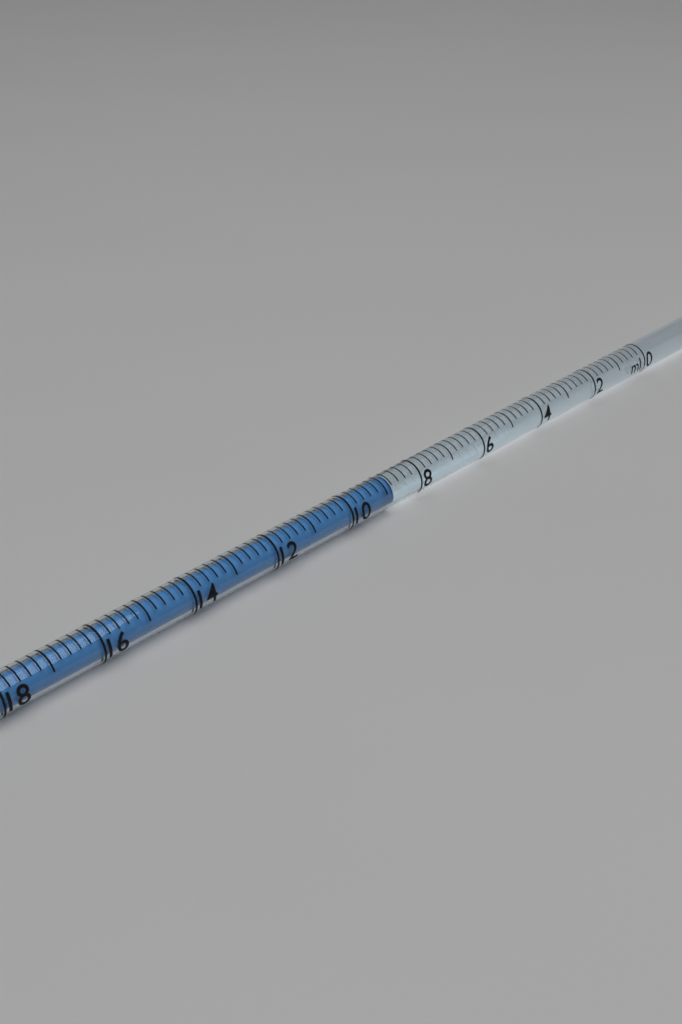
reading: 8.8 ml
